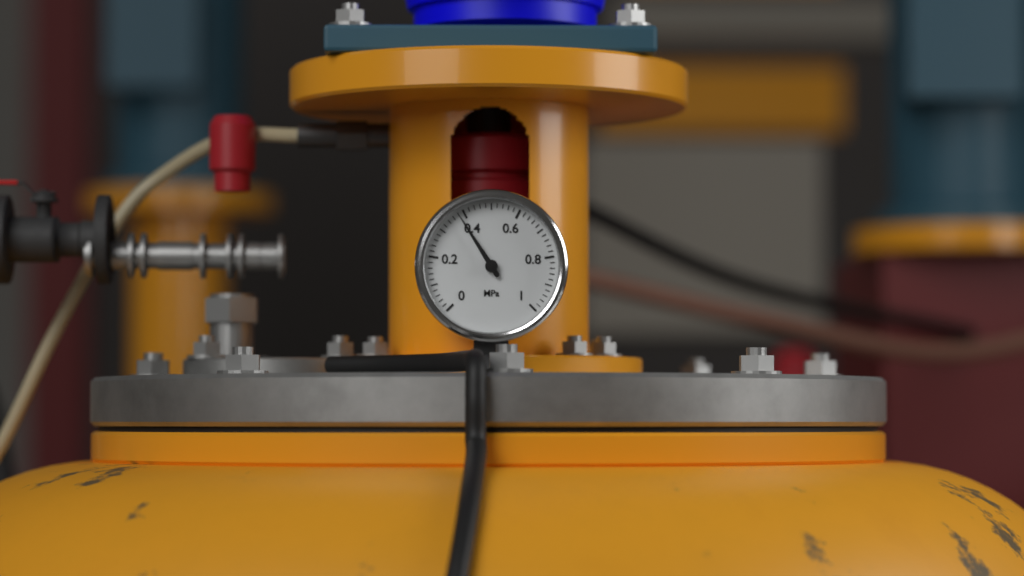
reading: 0.38 MPa
